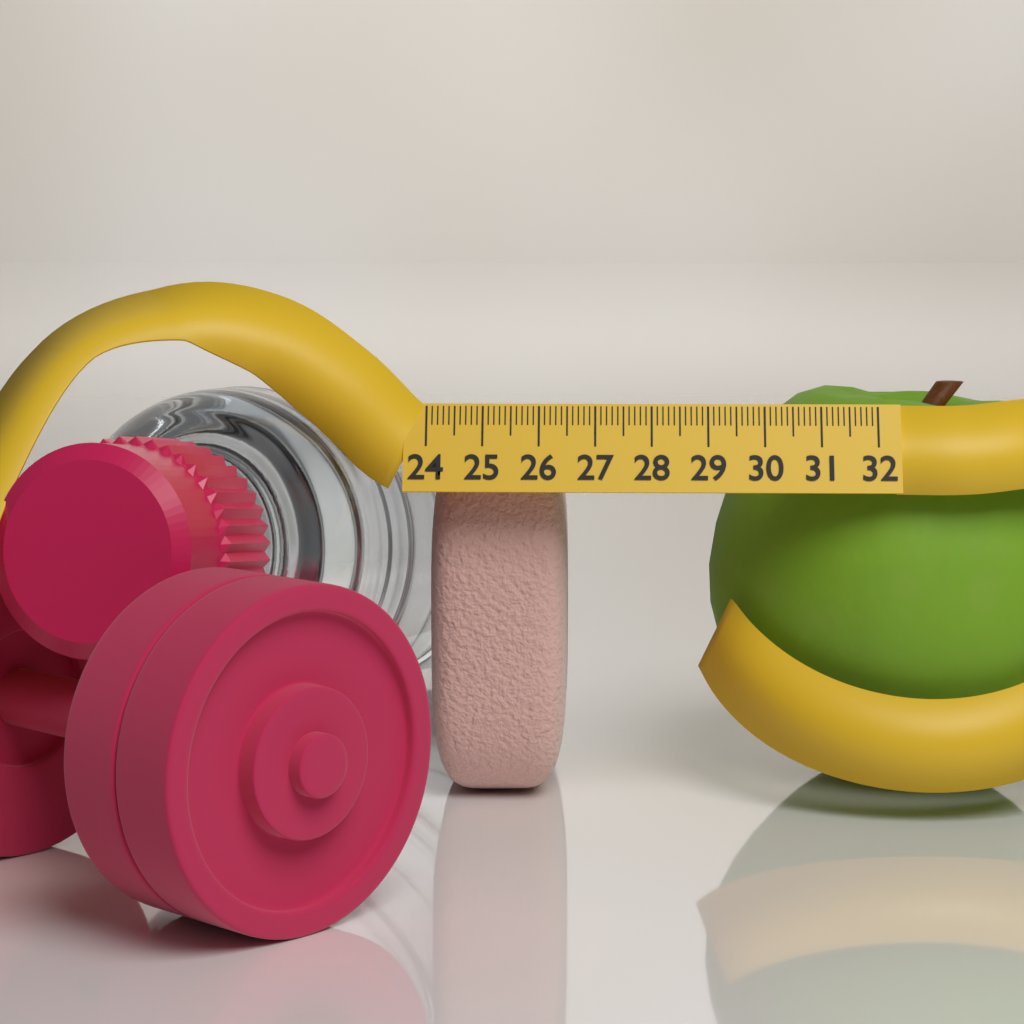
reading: 26.5 (no unit)
